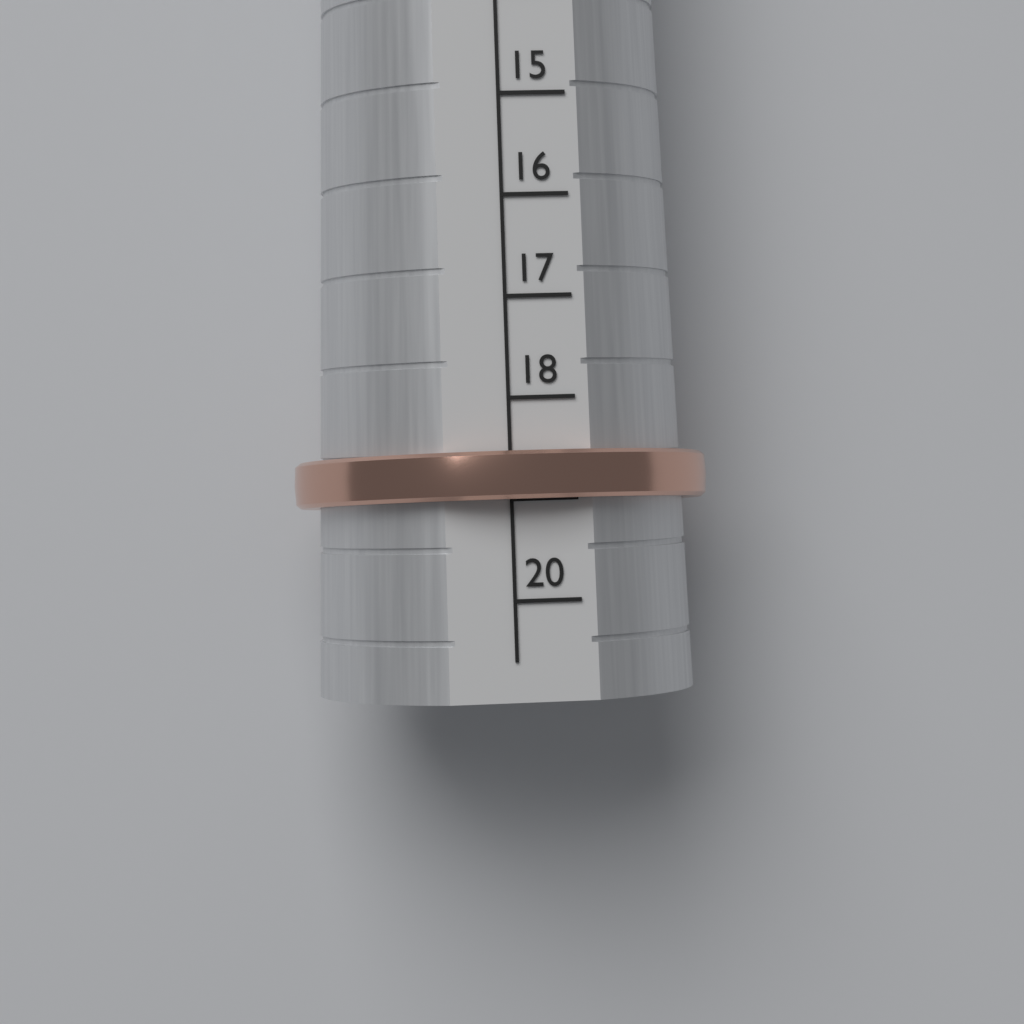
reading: 19 (no unit)
